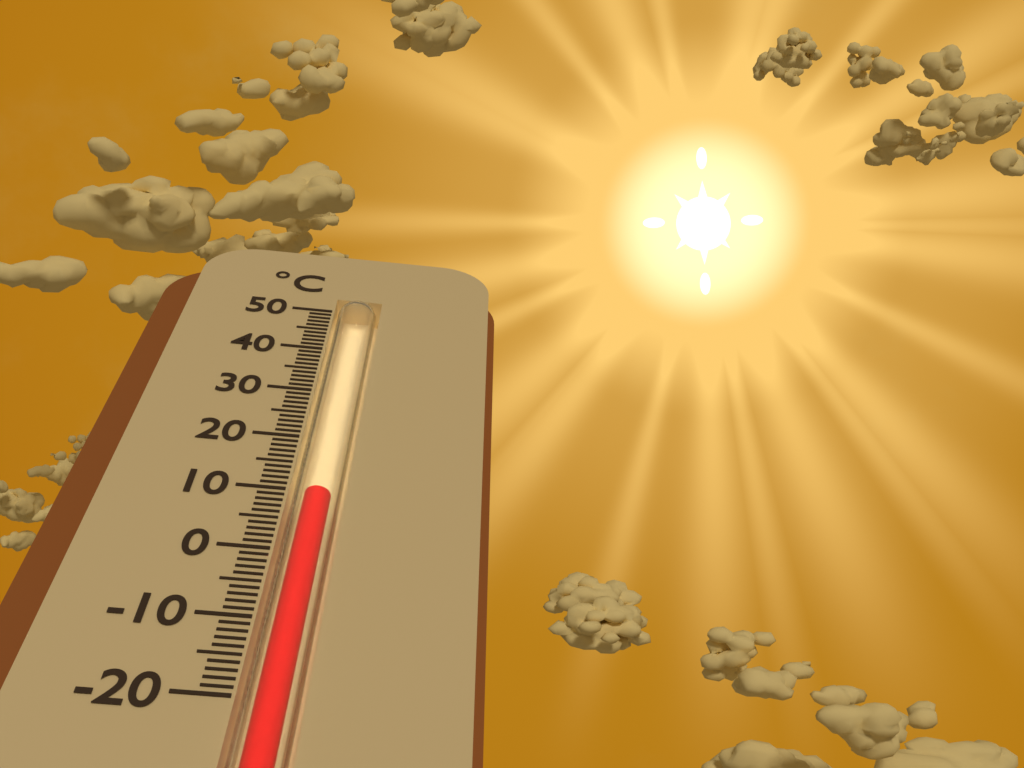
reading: 10 °C
